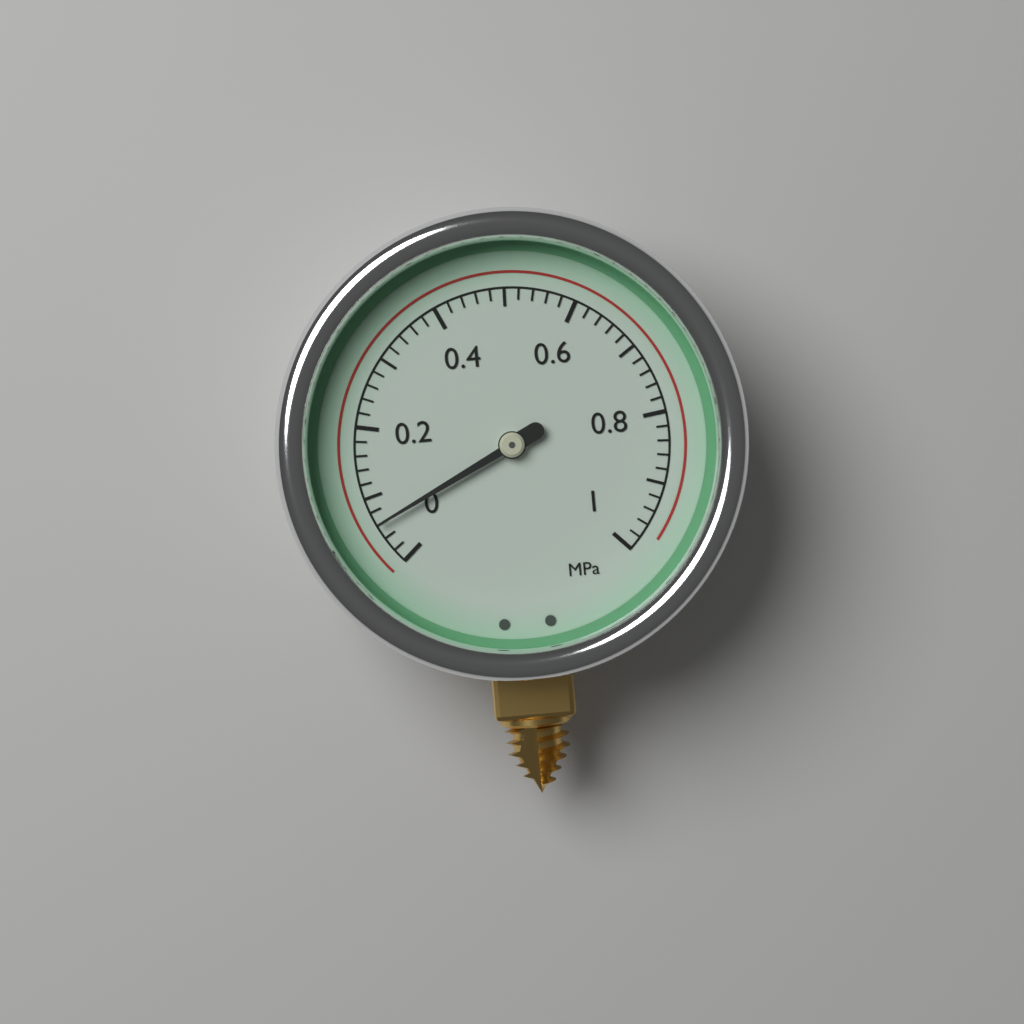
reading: 0.06 MPa
